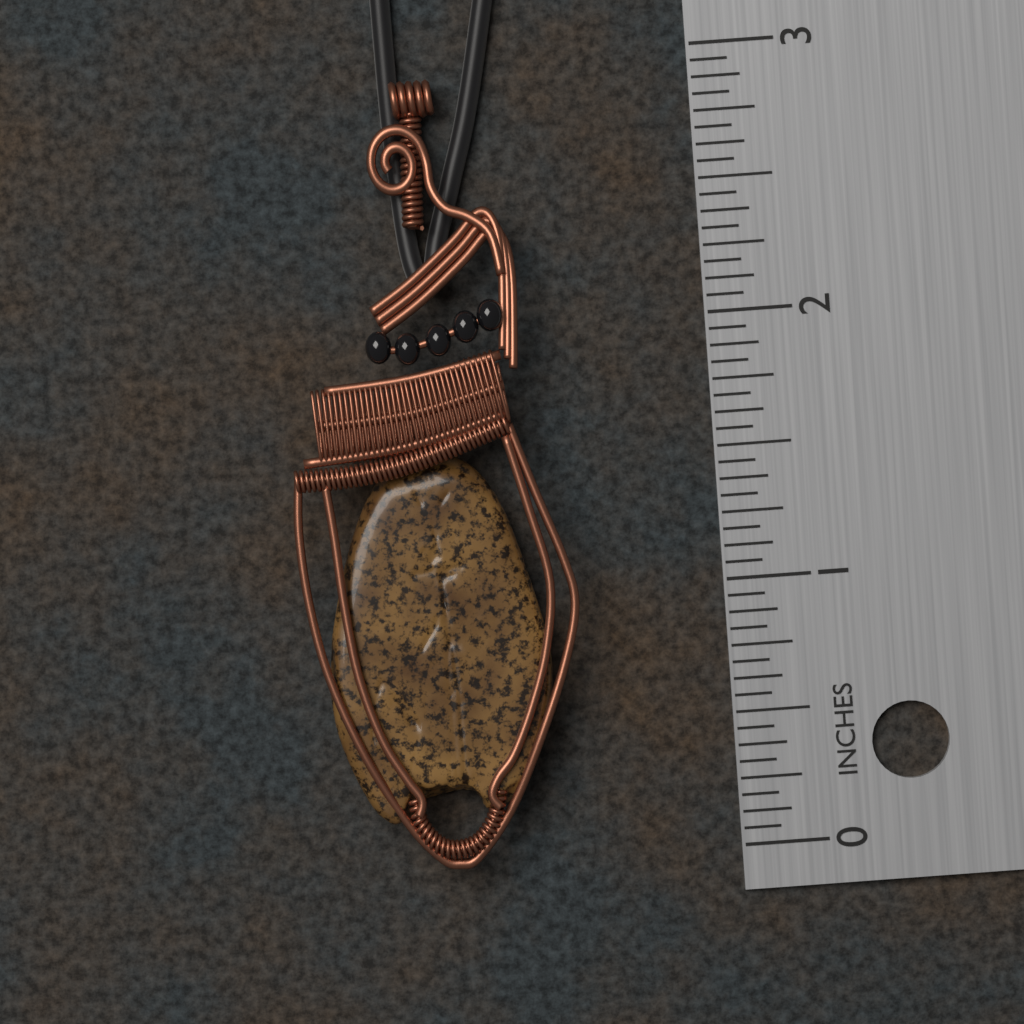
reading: 2.9375 in
